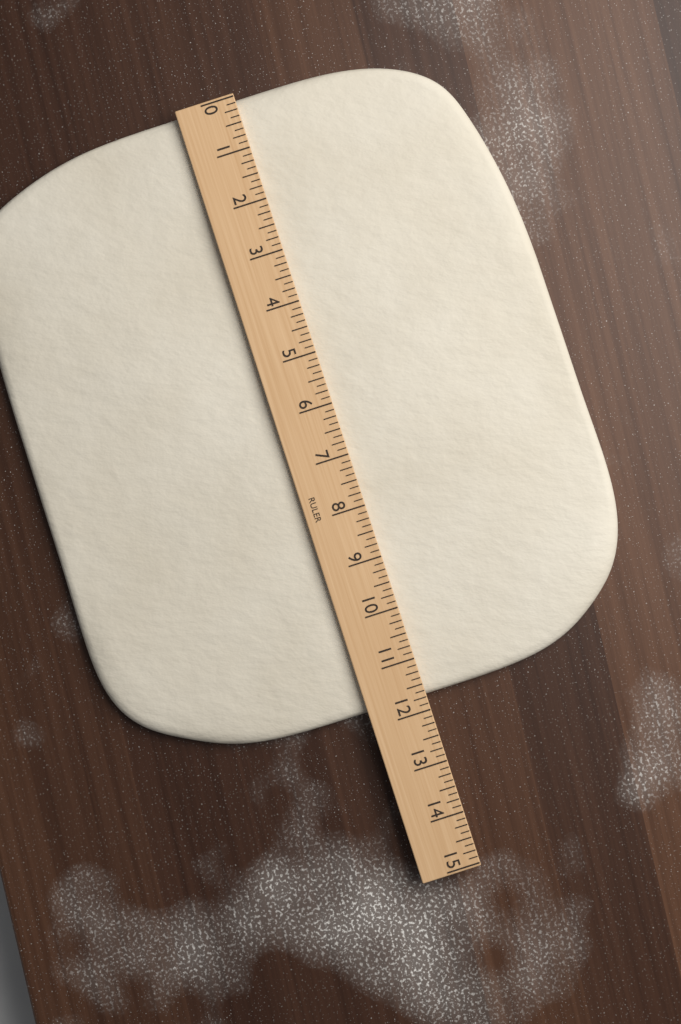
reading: 11.750 (no unit)
